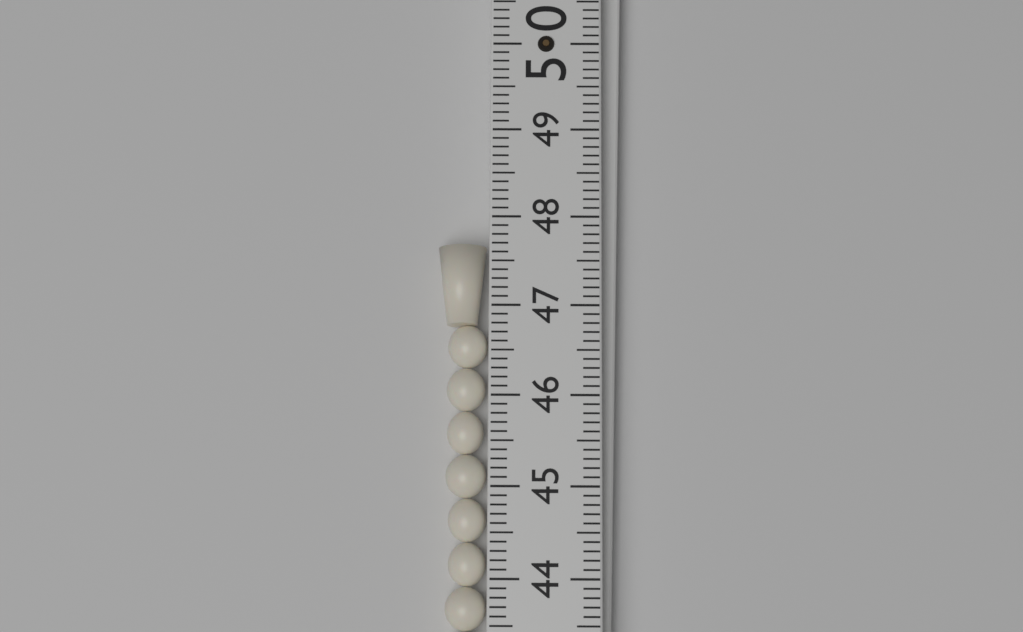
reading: 47.7 (no unit)
